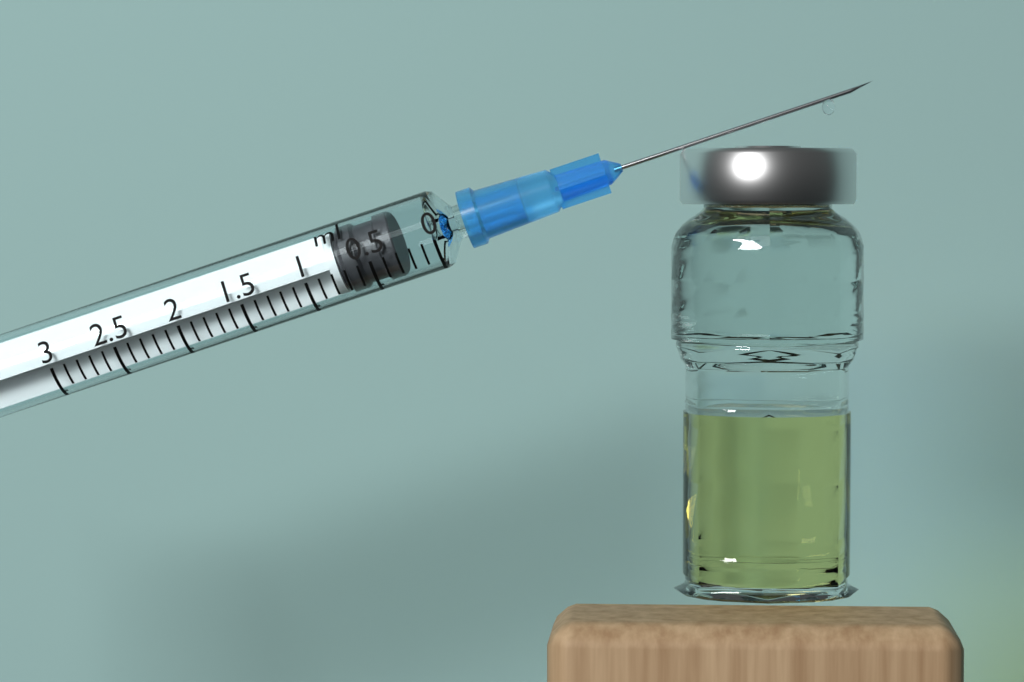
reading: 0.3 ml
